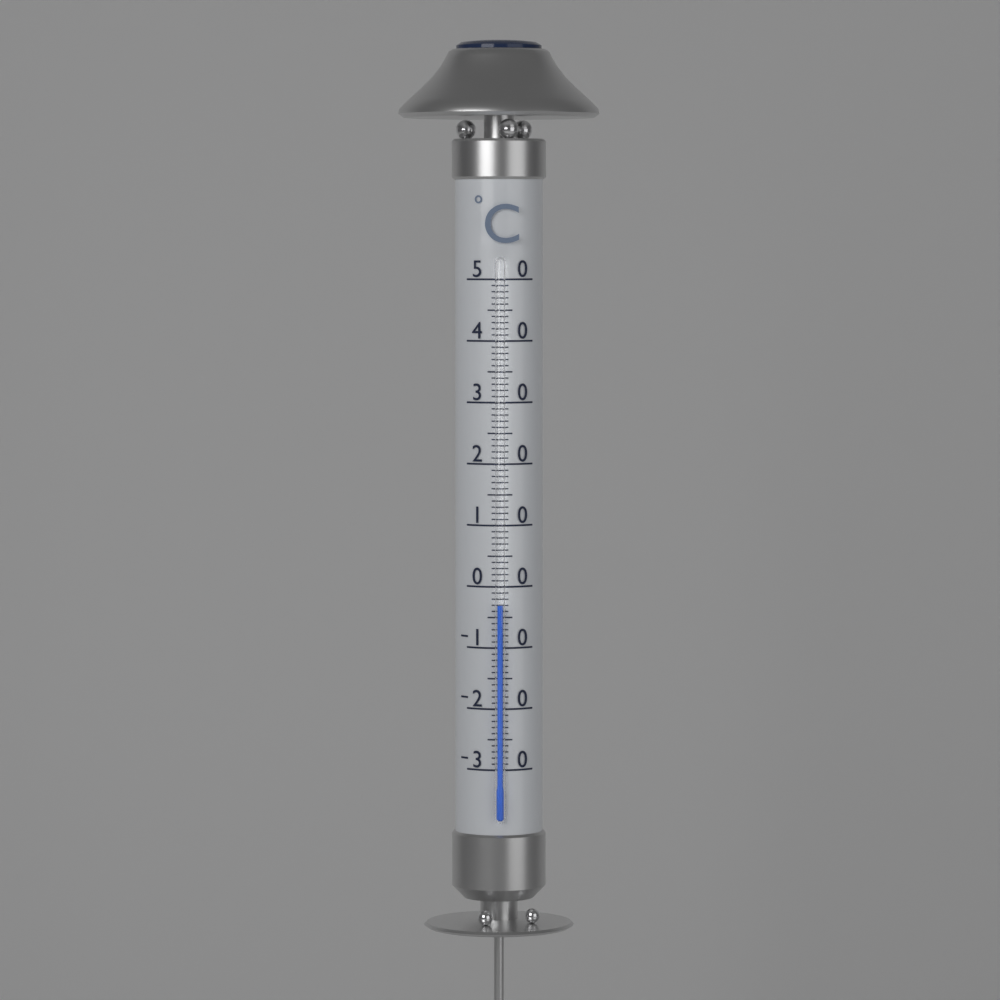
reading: -3 °C
